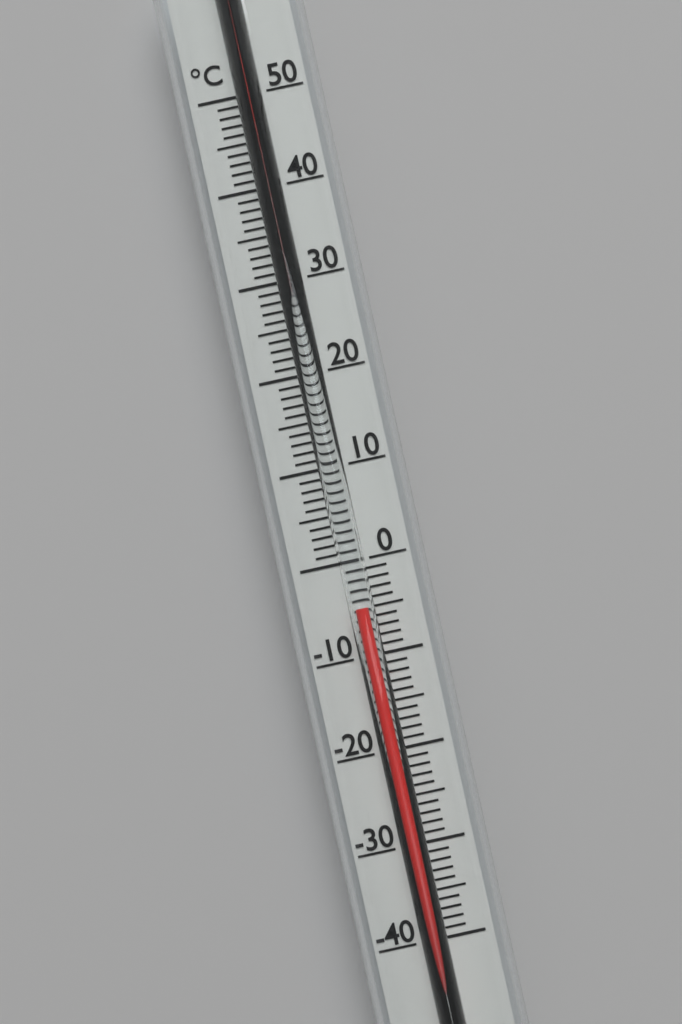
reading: -5 °C
